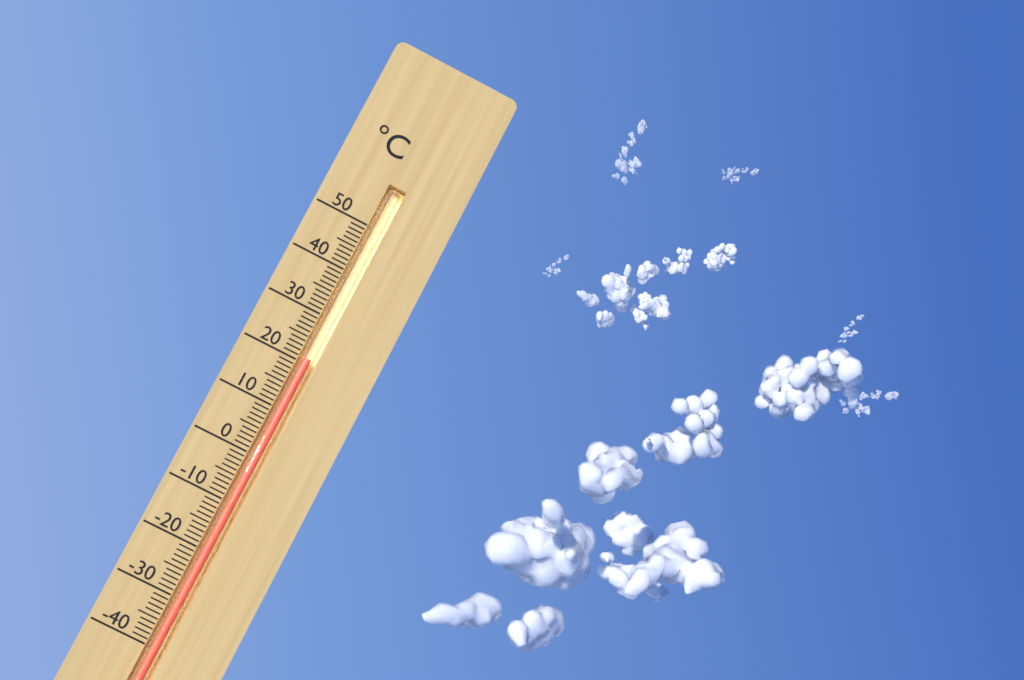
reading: 21 °C
